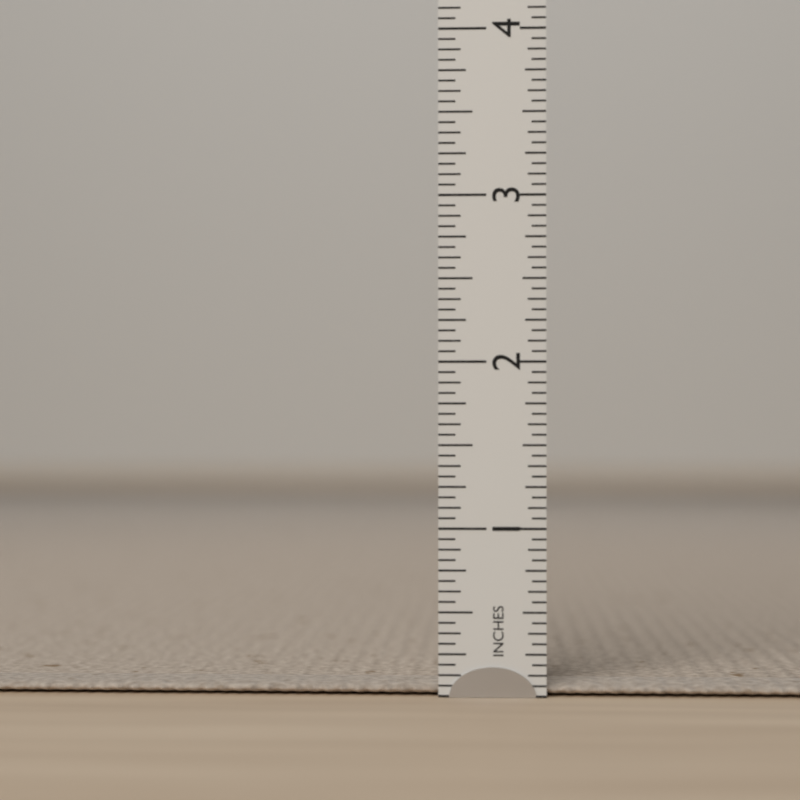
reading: 0.0625 in
